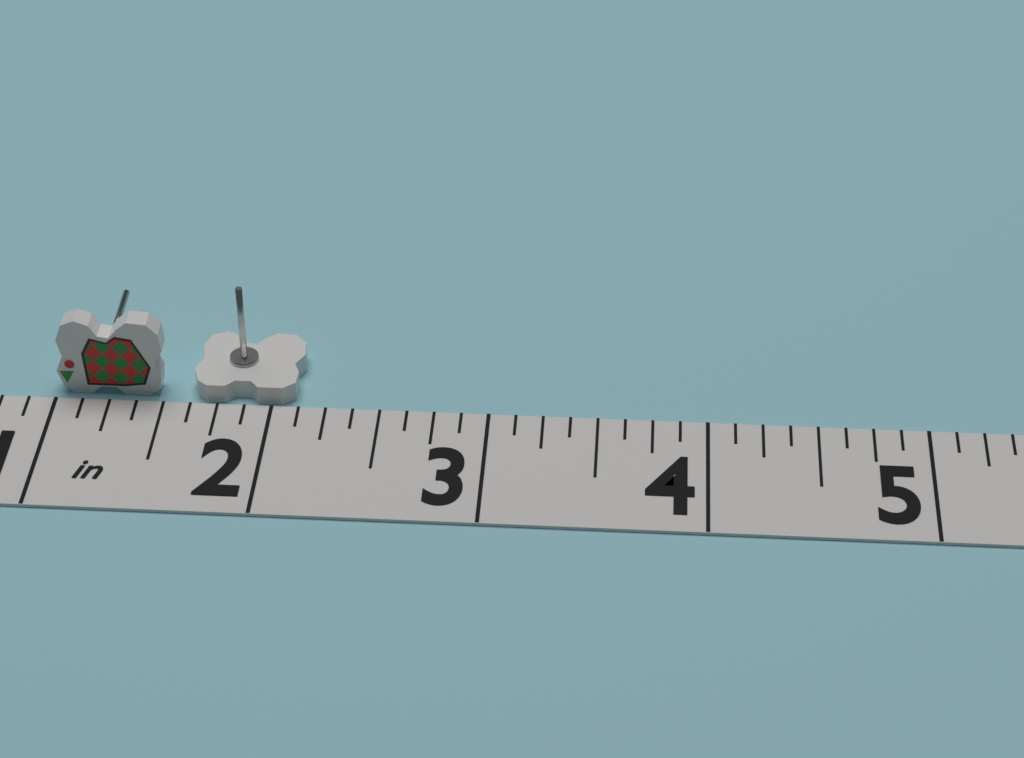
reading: 2.125 in
